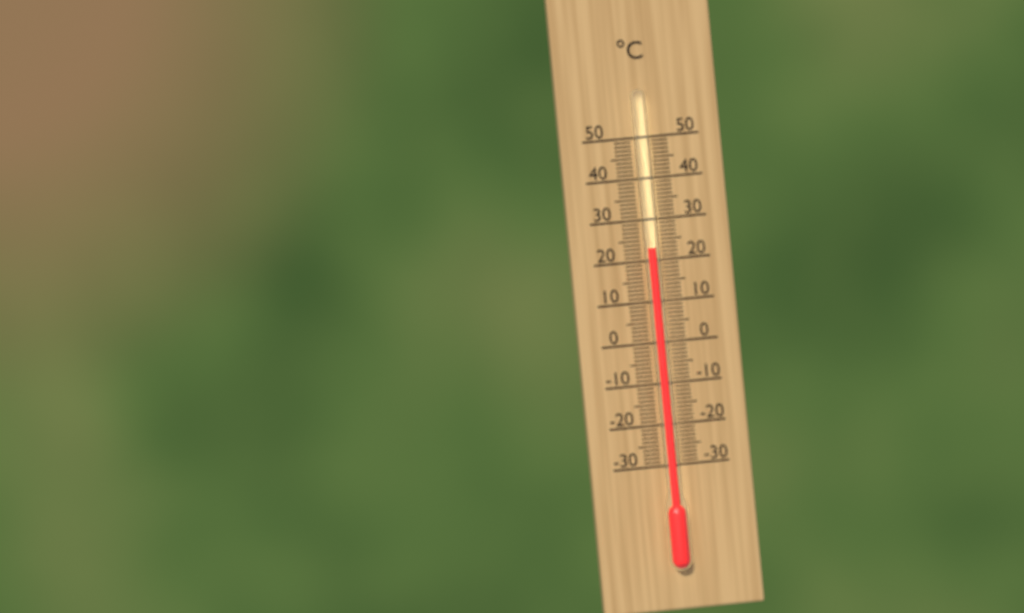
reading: 23 °C
